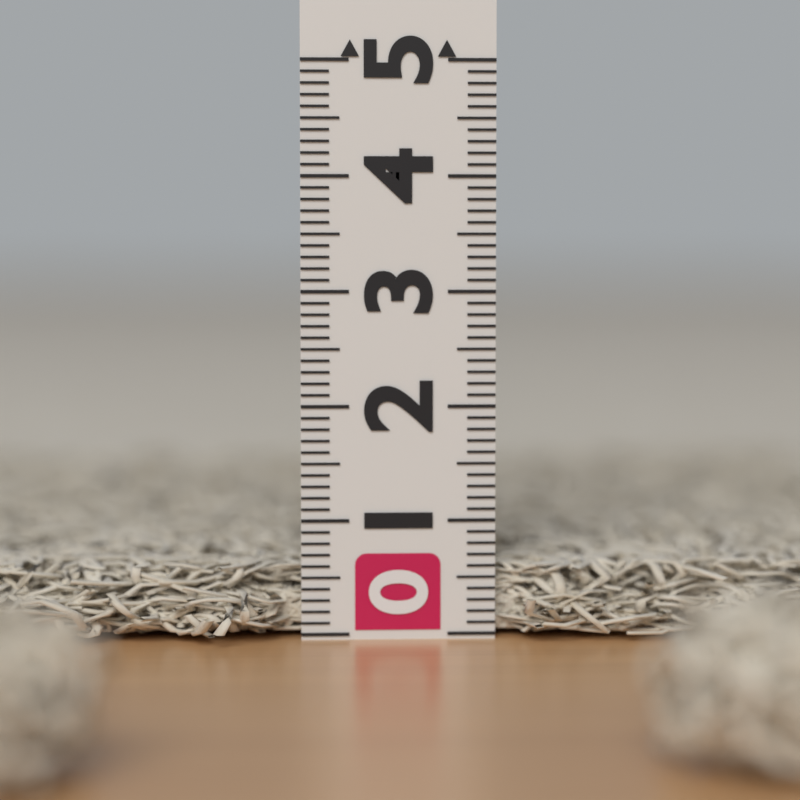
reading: 0.6 (no unit)
